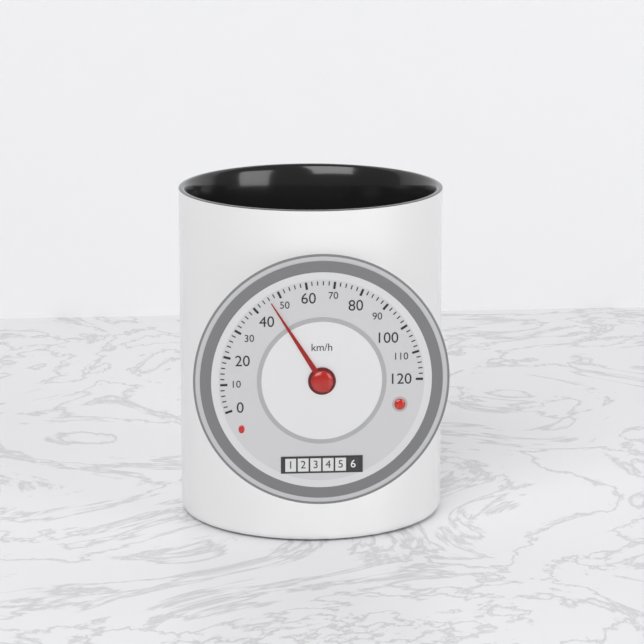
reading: 46 km/h
